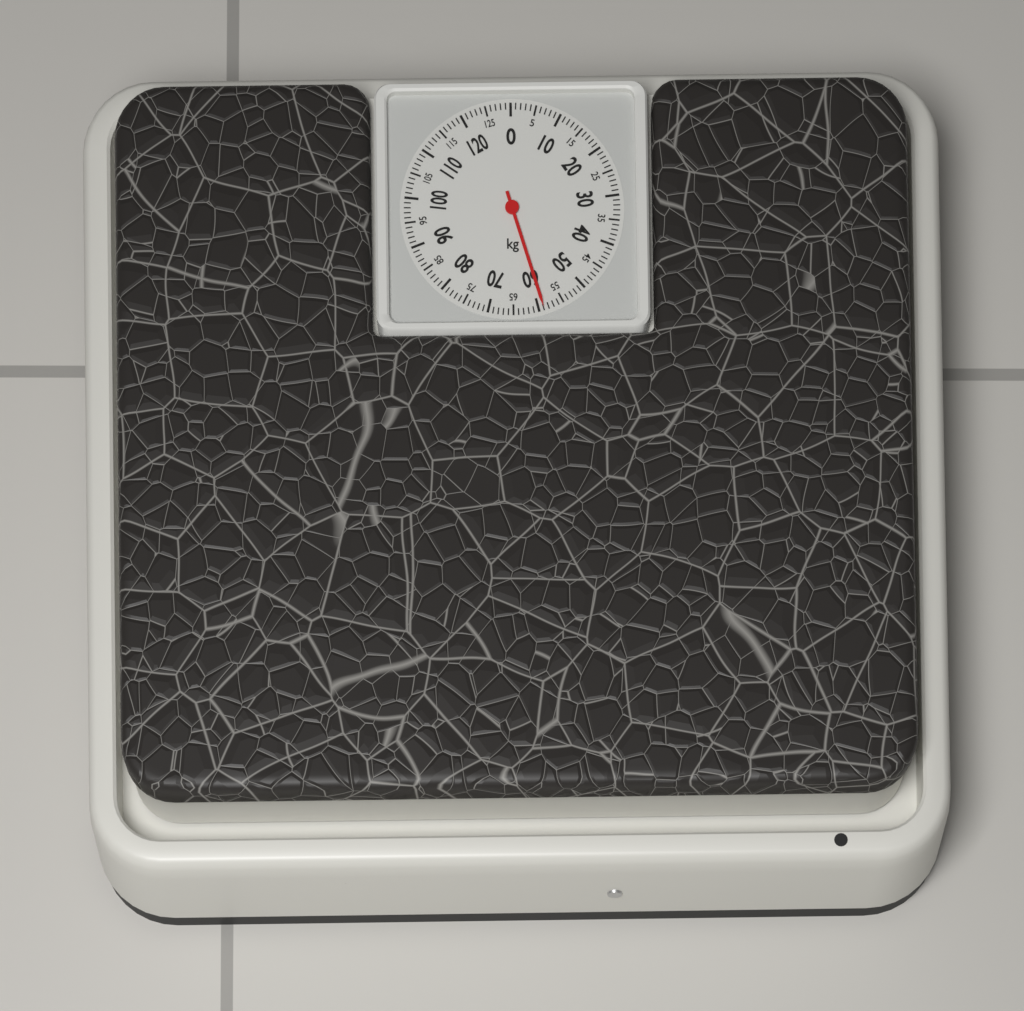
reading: 59 kg
